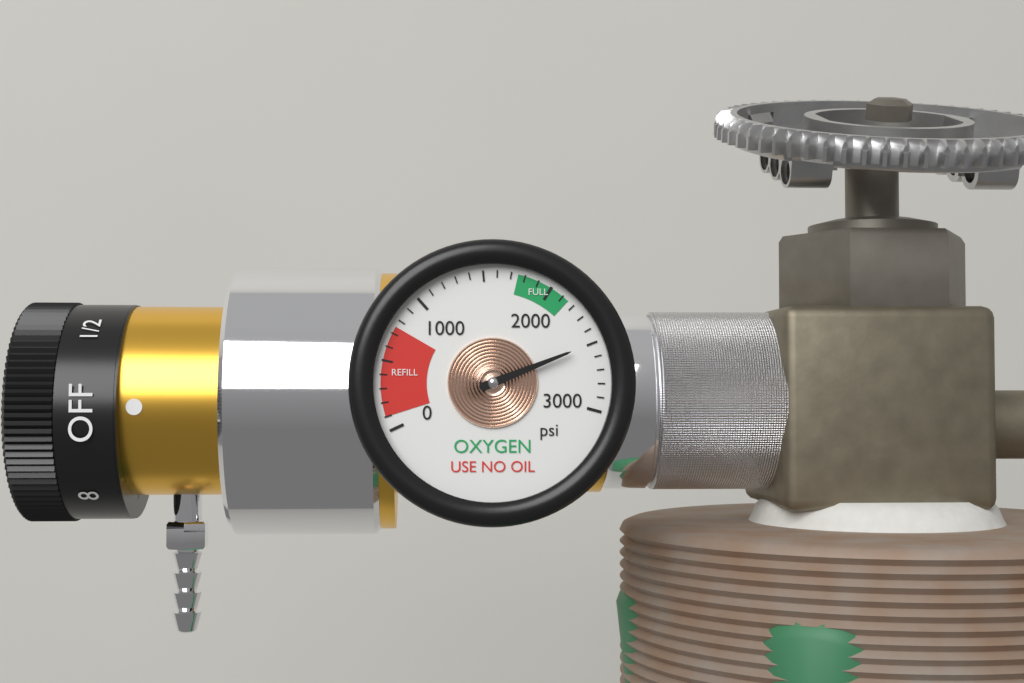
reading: 2500 psi
